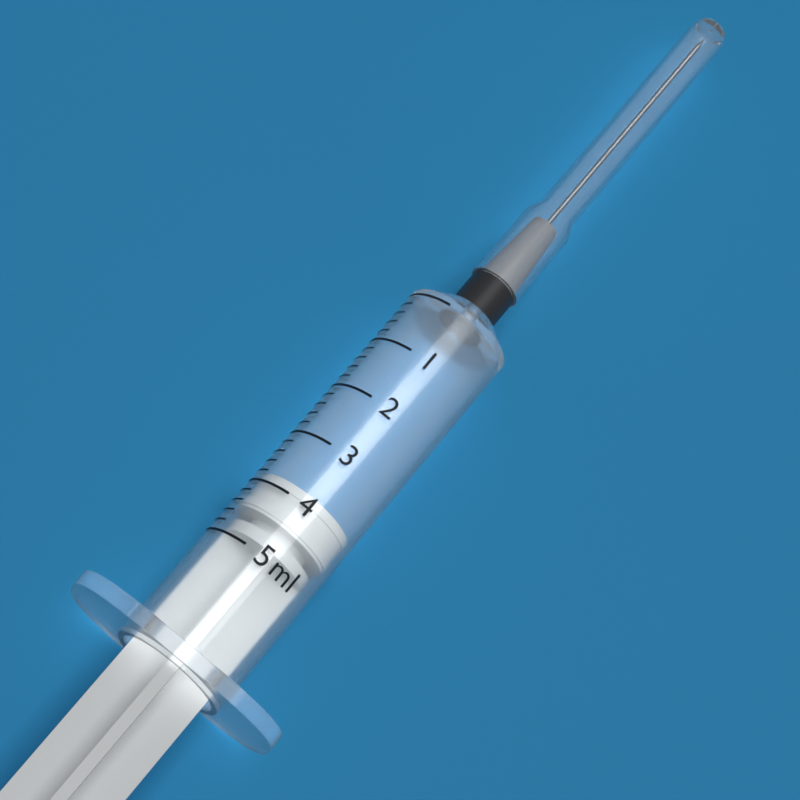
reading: 3.8 ml
